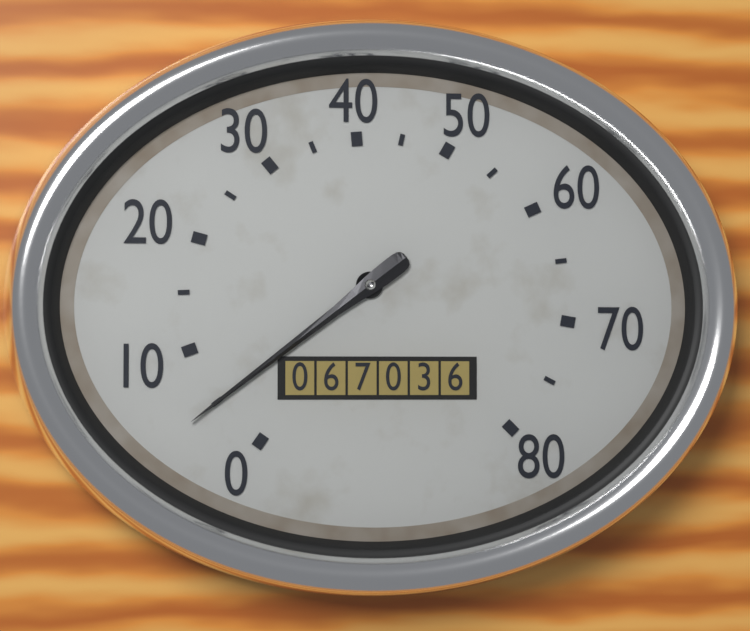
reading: 5 (no unit)
